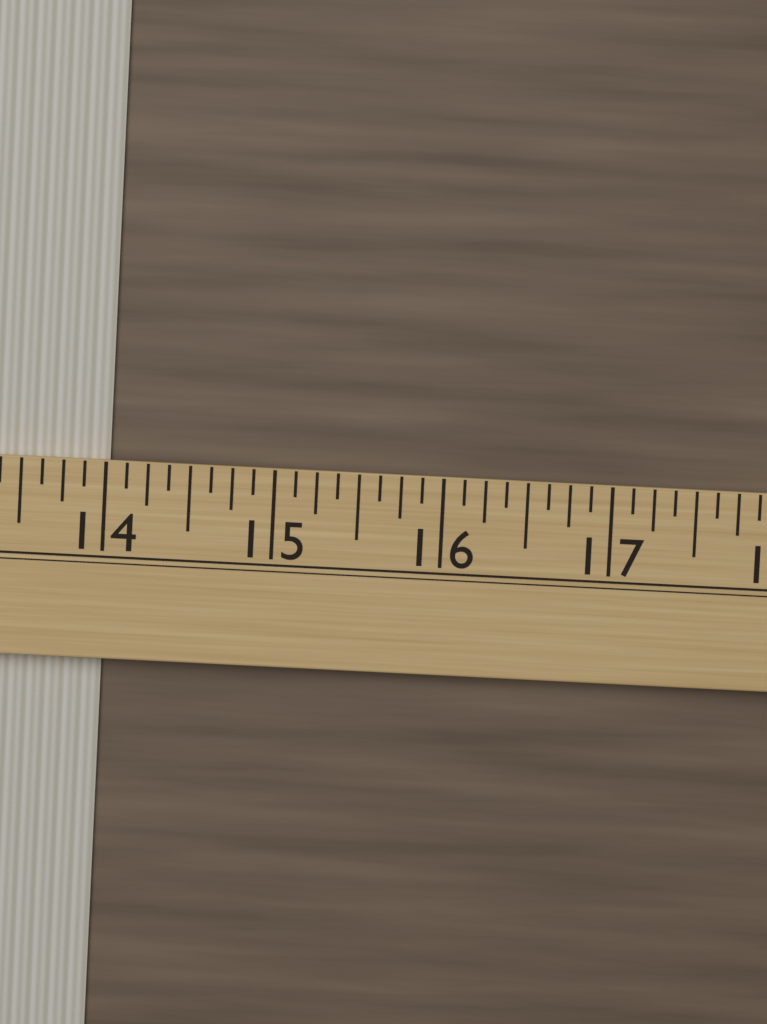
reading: 14.000 (no unit)
